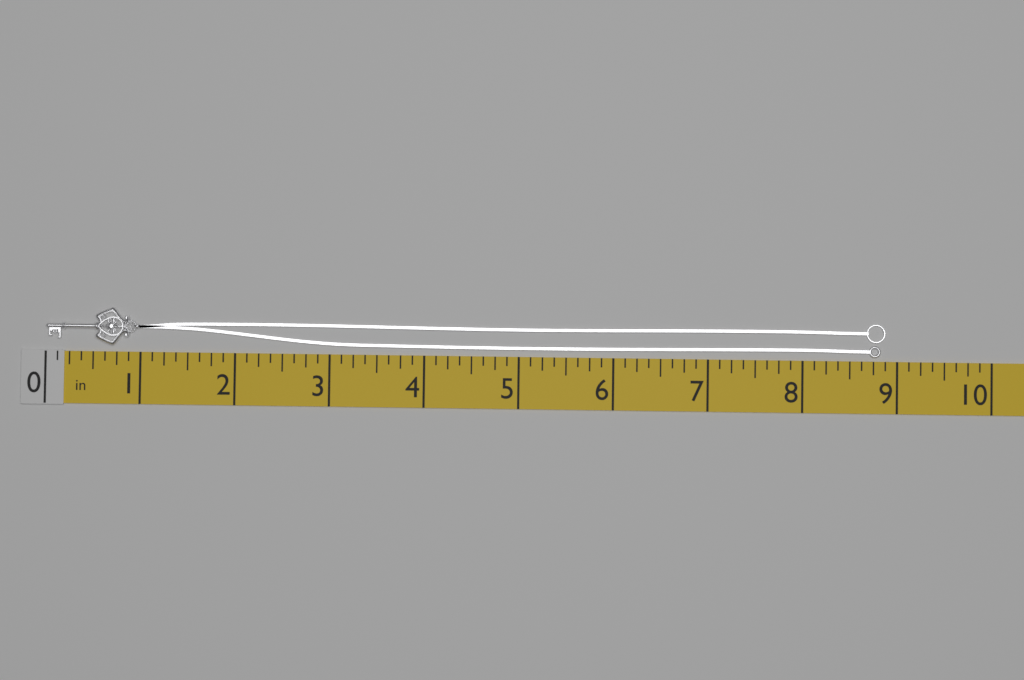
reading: 8.875 in
